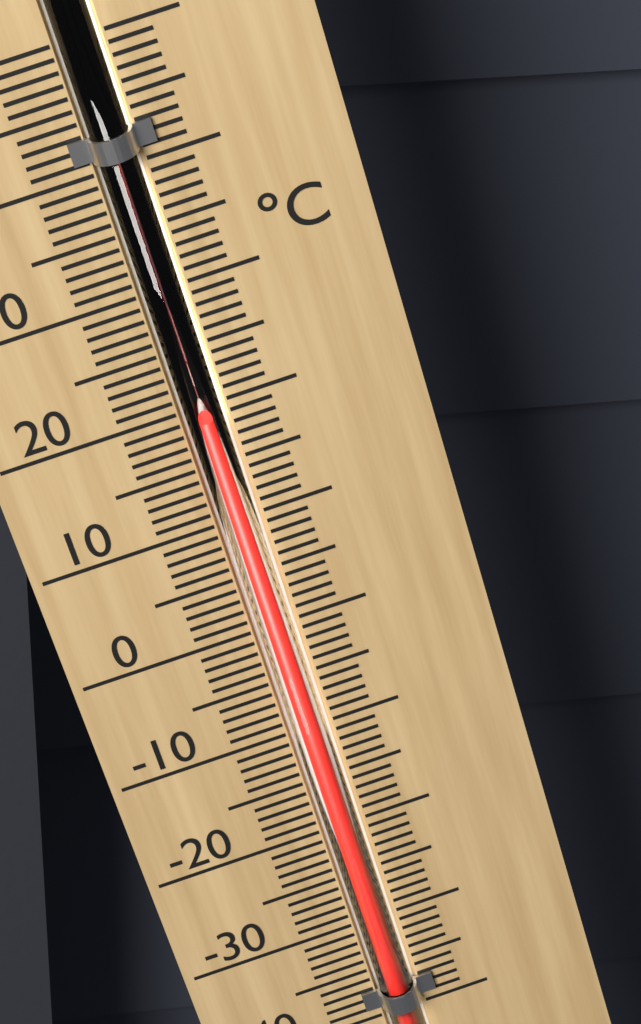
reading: 19 °C
